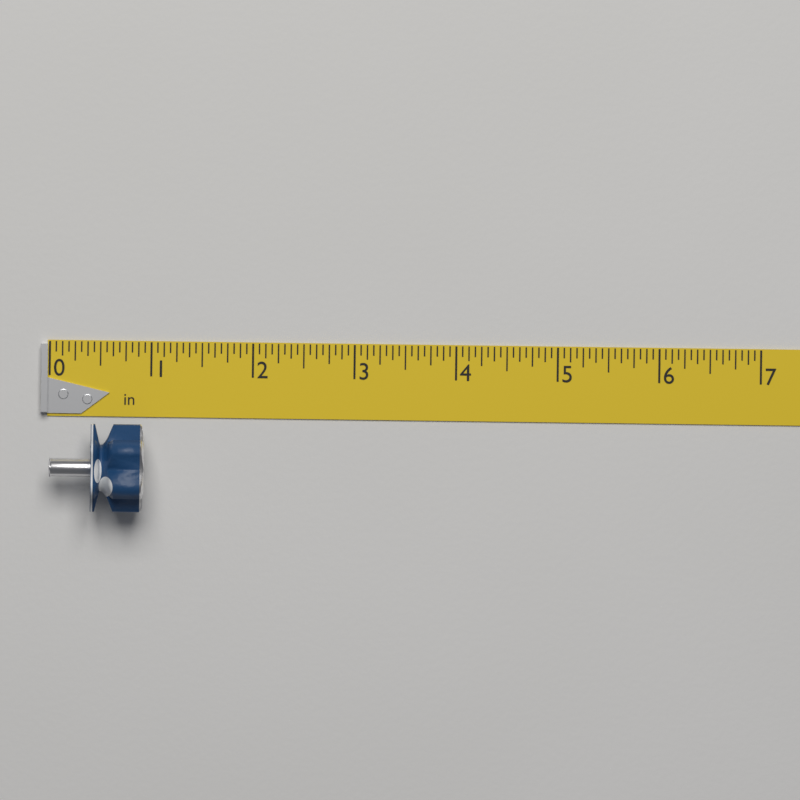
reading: 0.9375 in
